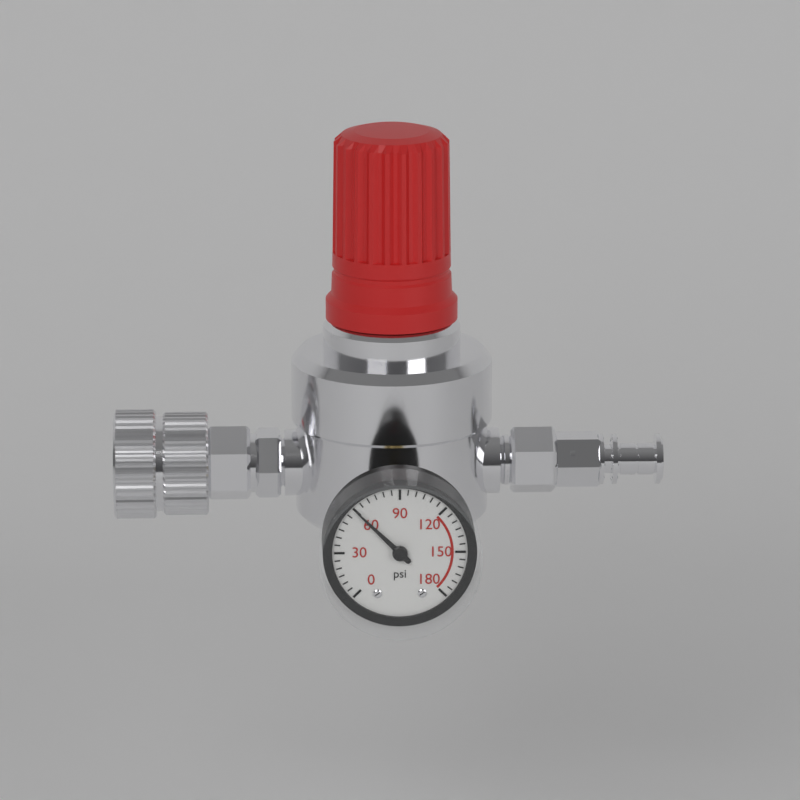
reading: 60 psi
